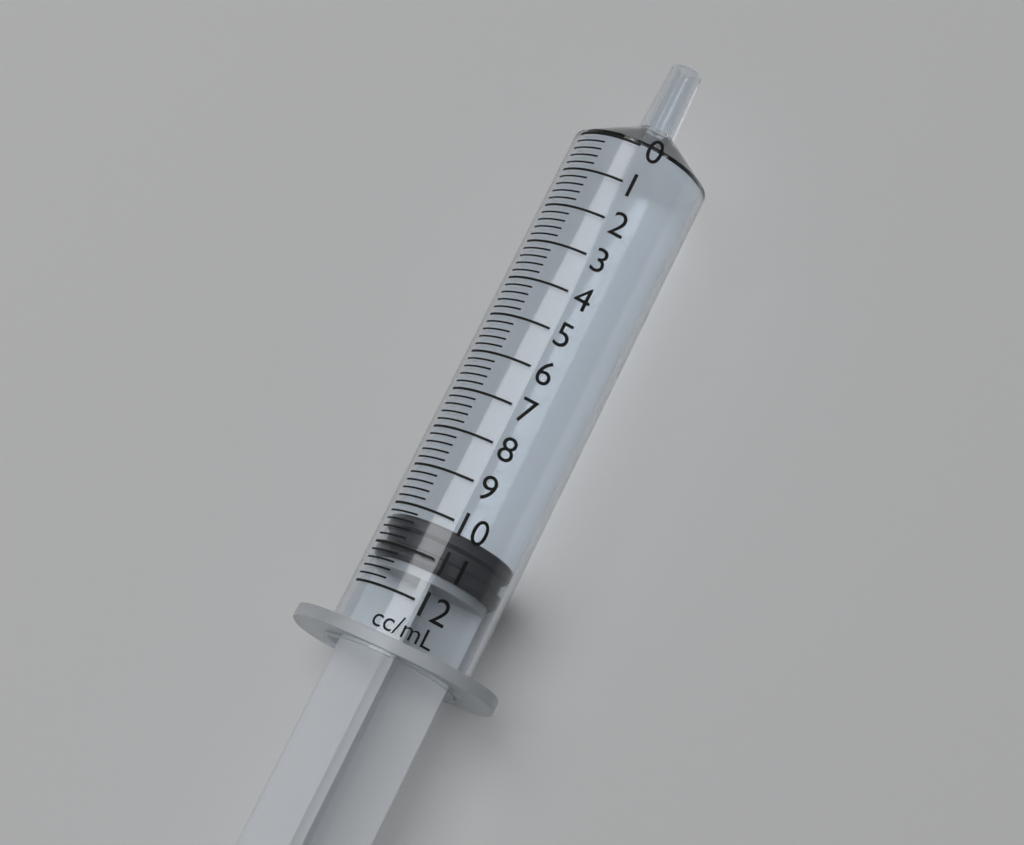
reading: 10.2 ml
